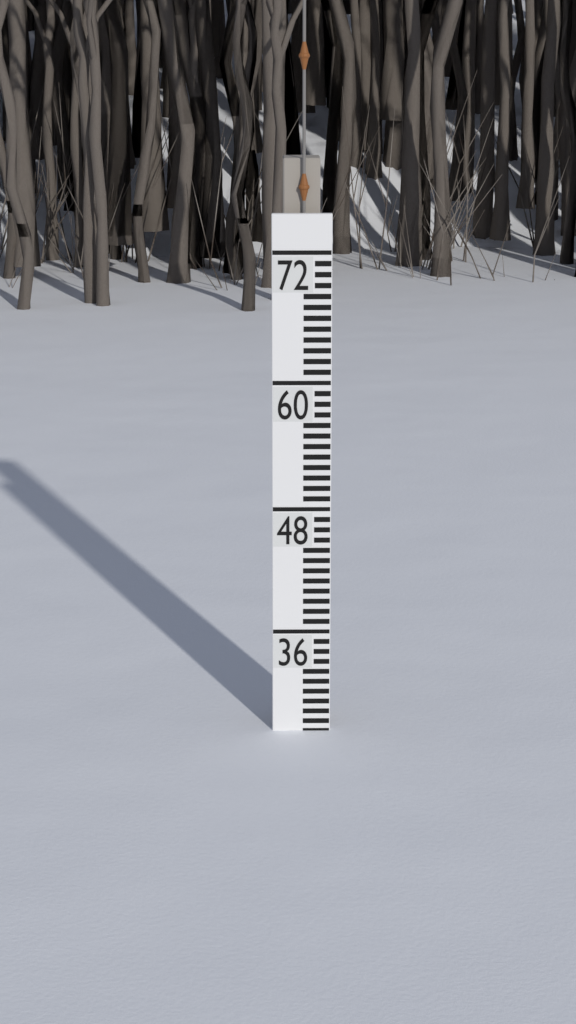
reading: 26 (no unit)
